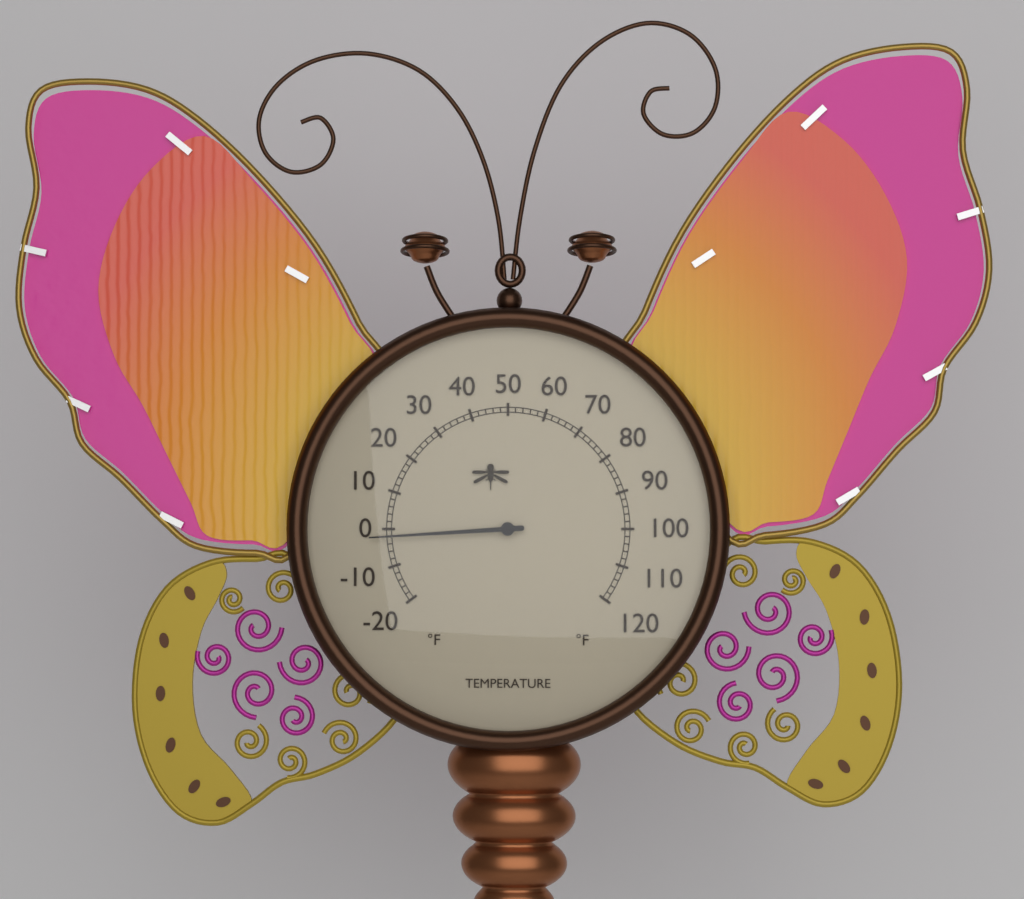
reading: -2 °F
